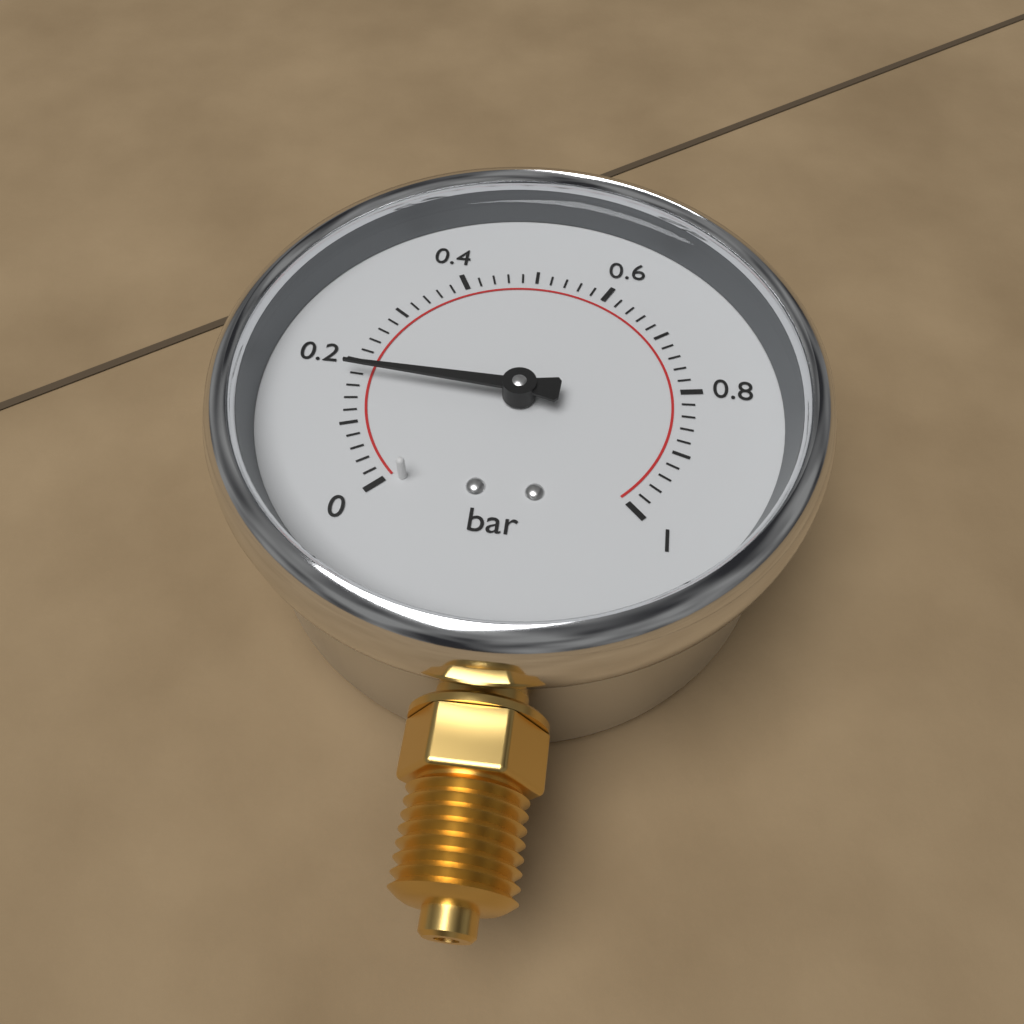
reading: 0.18 bar
